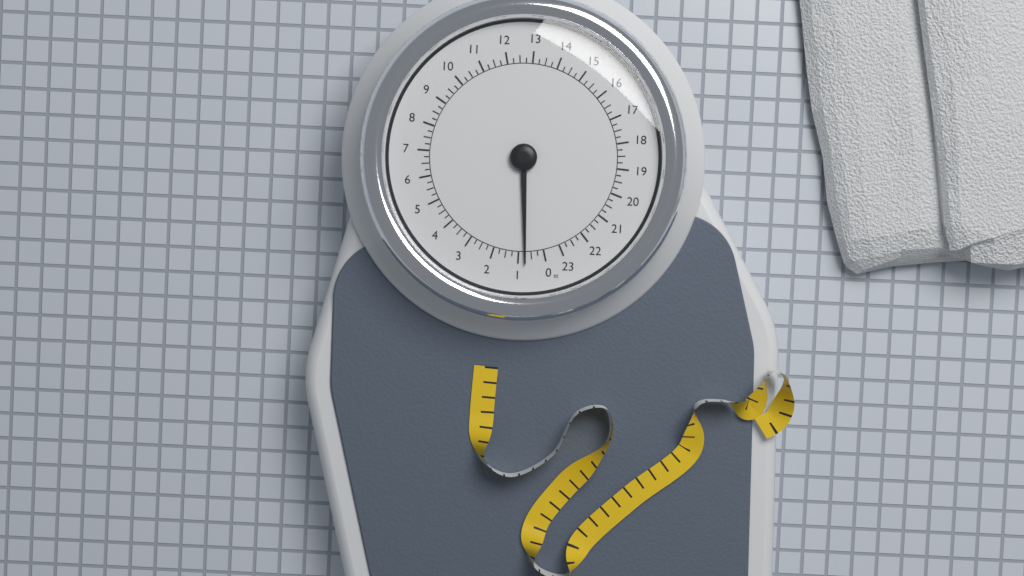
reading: 0.75 st
